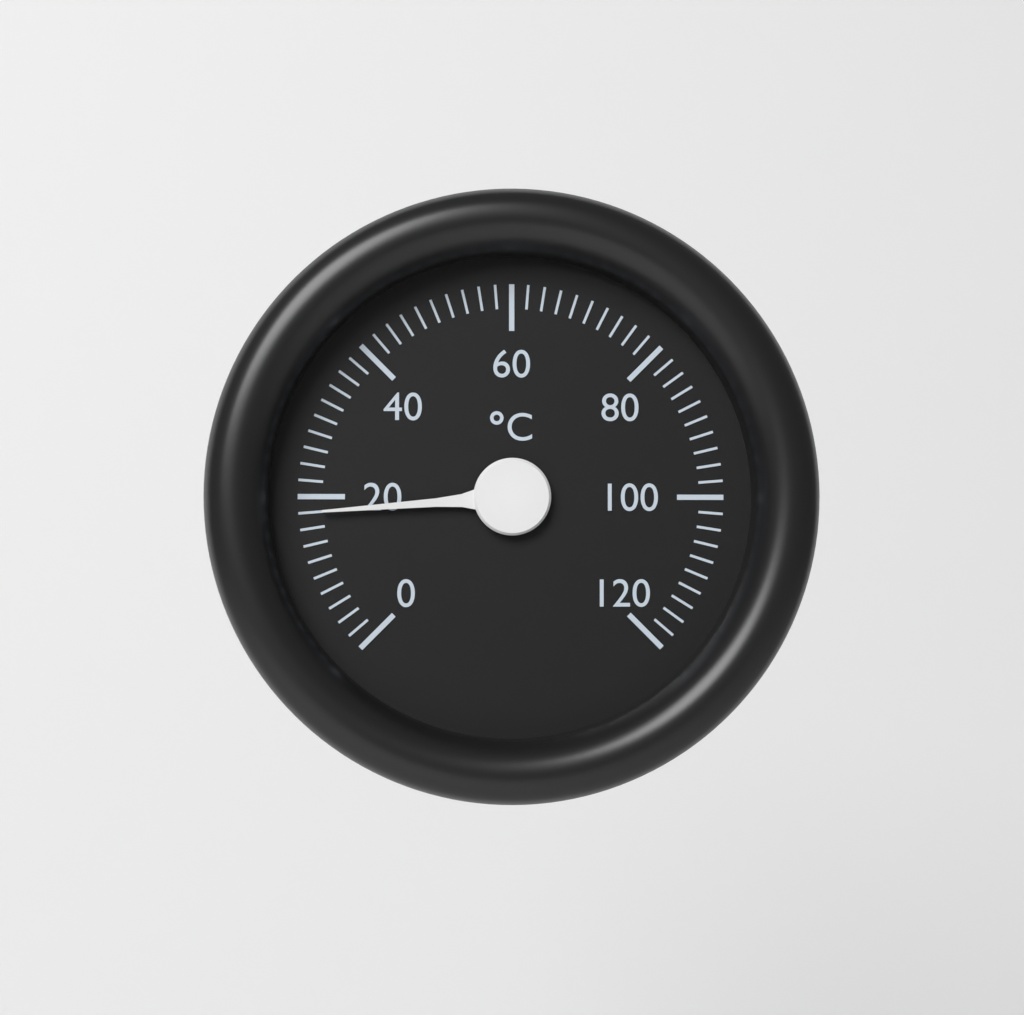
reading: 18 °C
